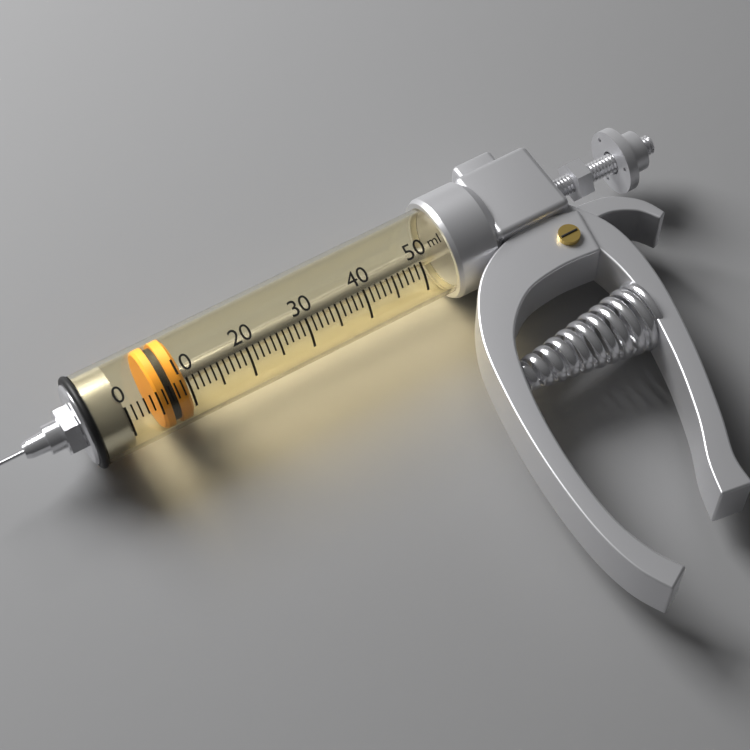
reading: 5 ml
